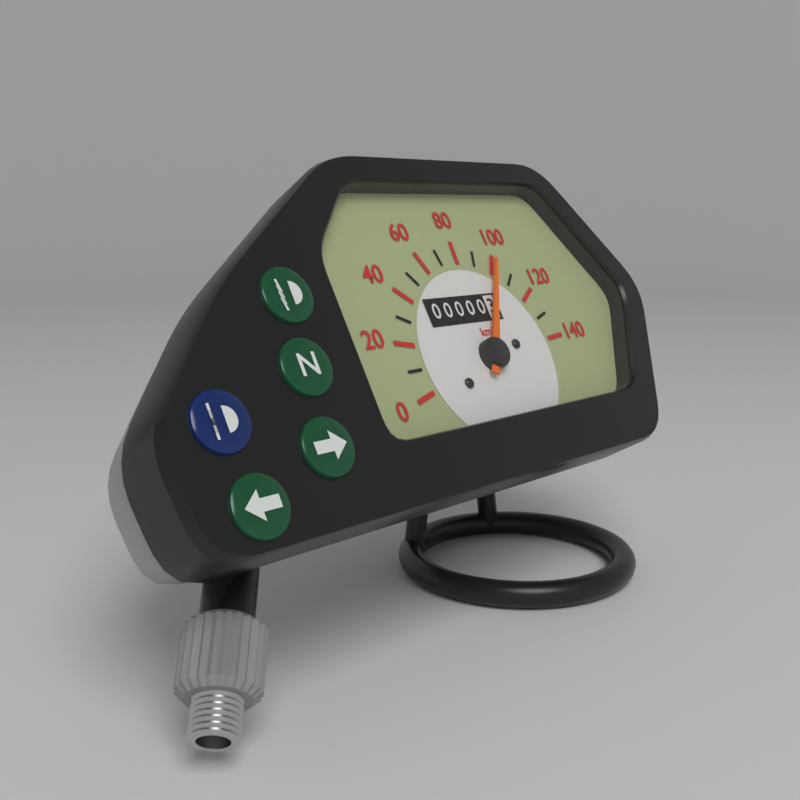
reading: 100 km/h
